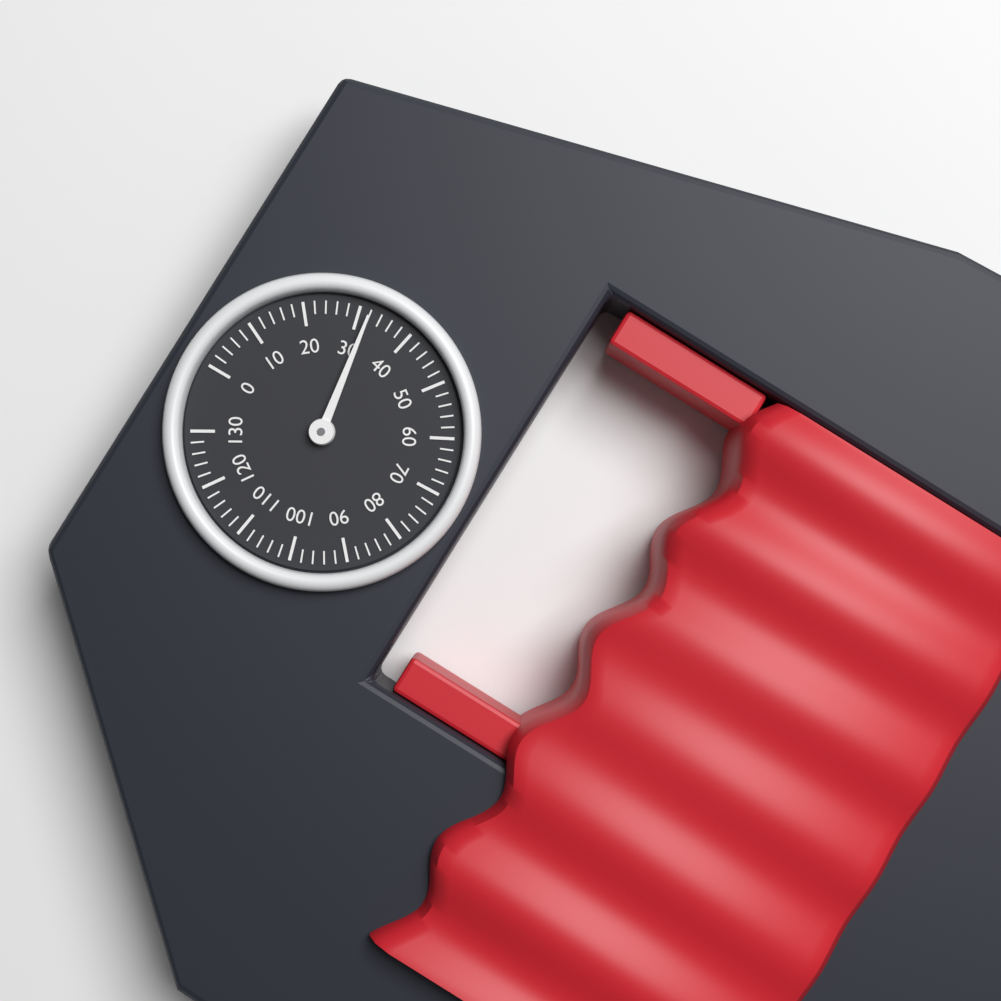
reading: 32 (no unit)
